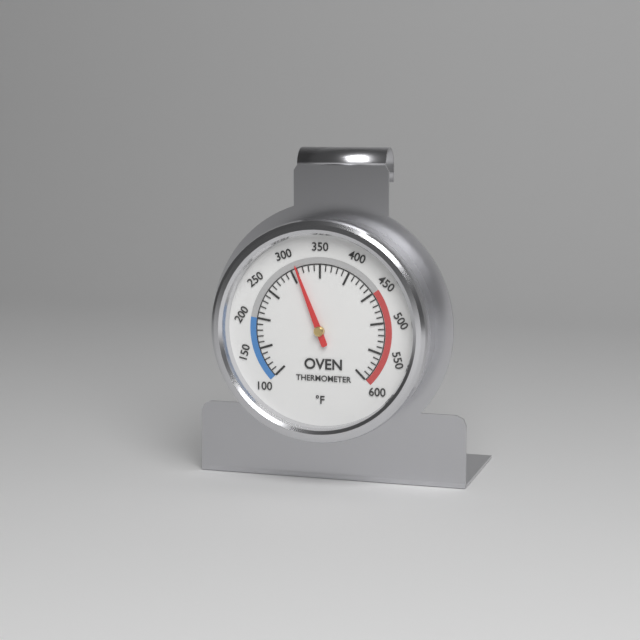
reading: 310 °F
